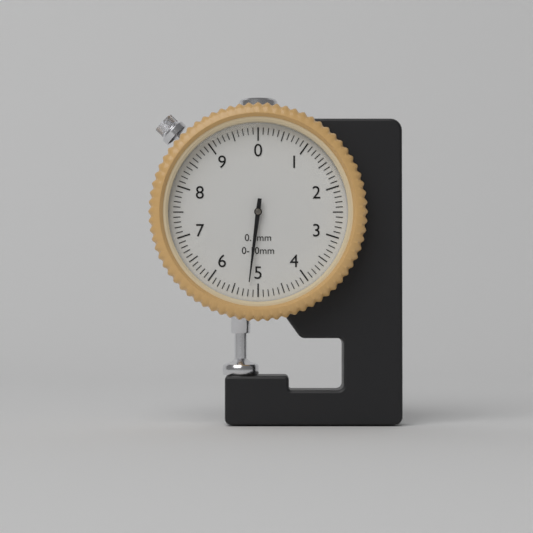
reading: 5.2 mm
